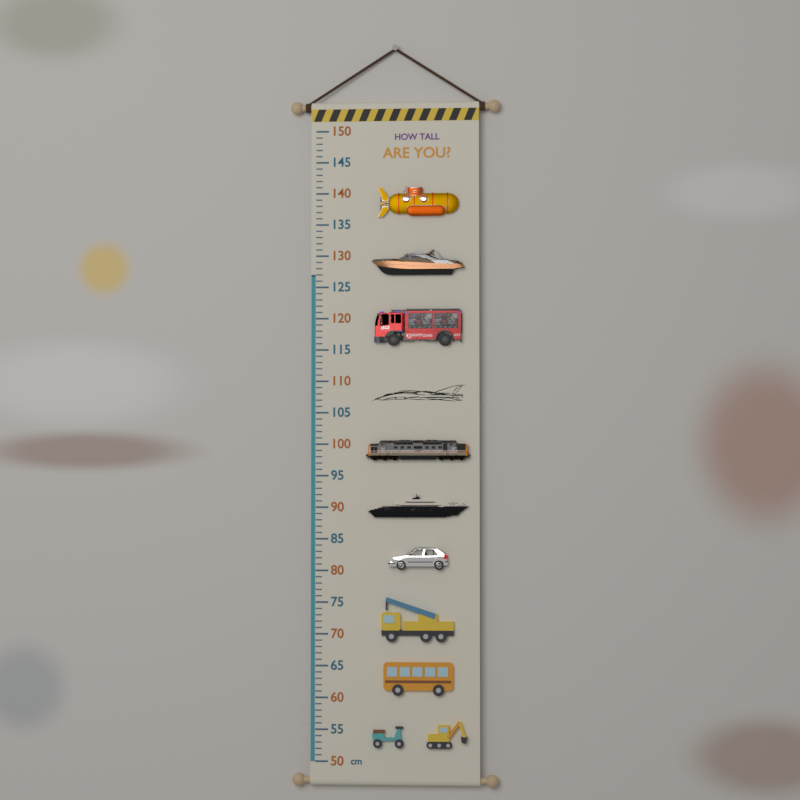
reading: 127 cm
